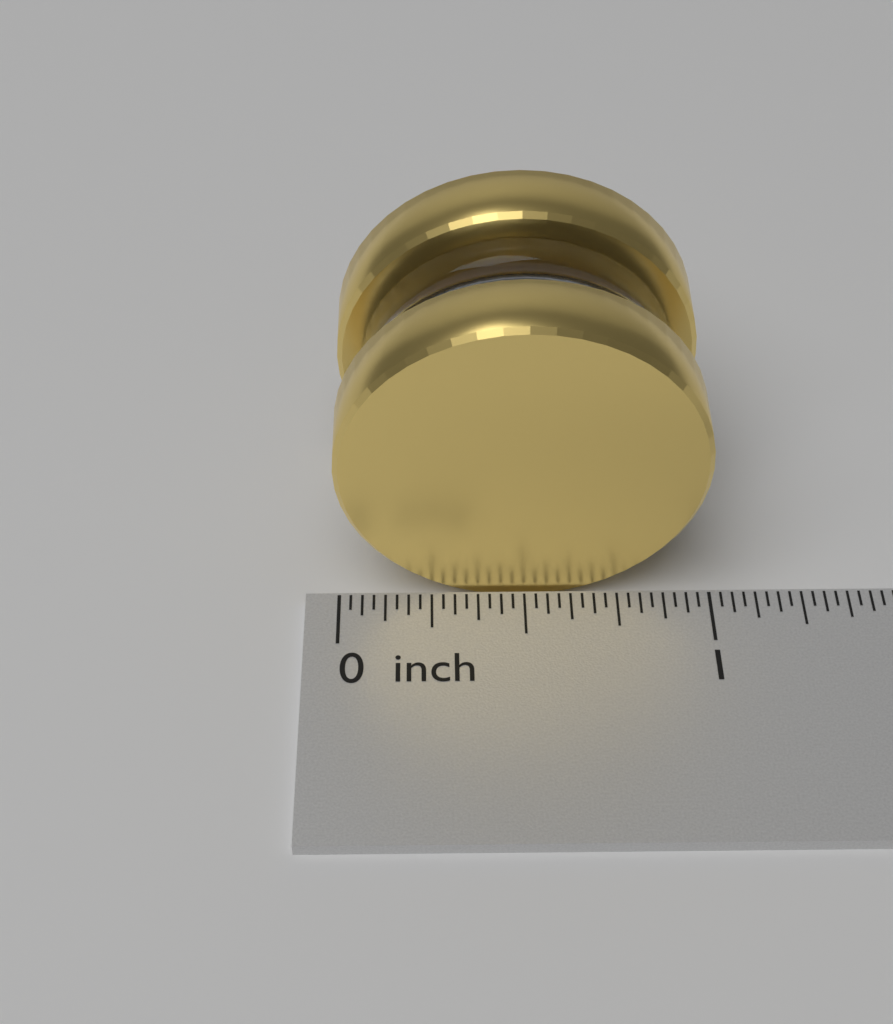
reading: 0.96875 inch
